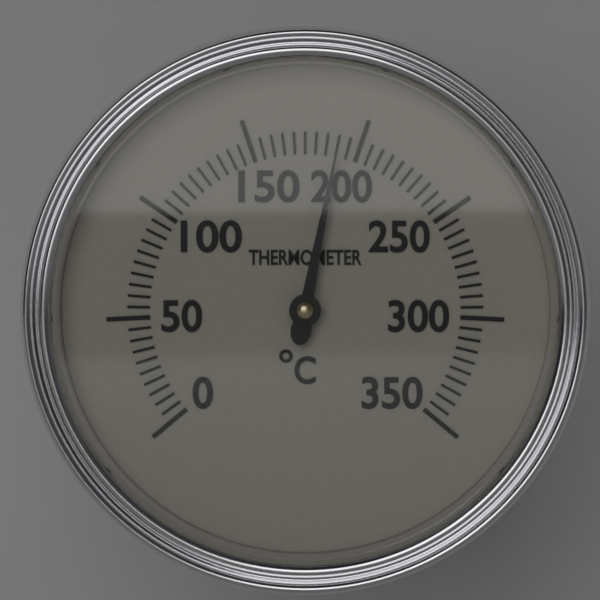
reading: 190 °C
